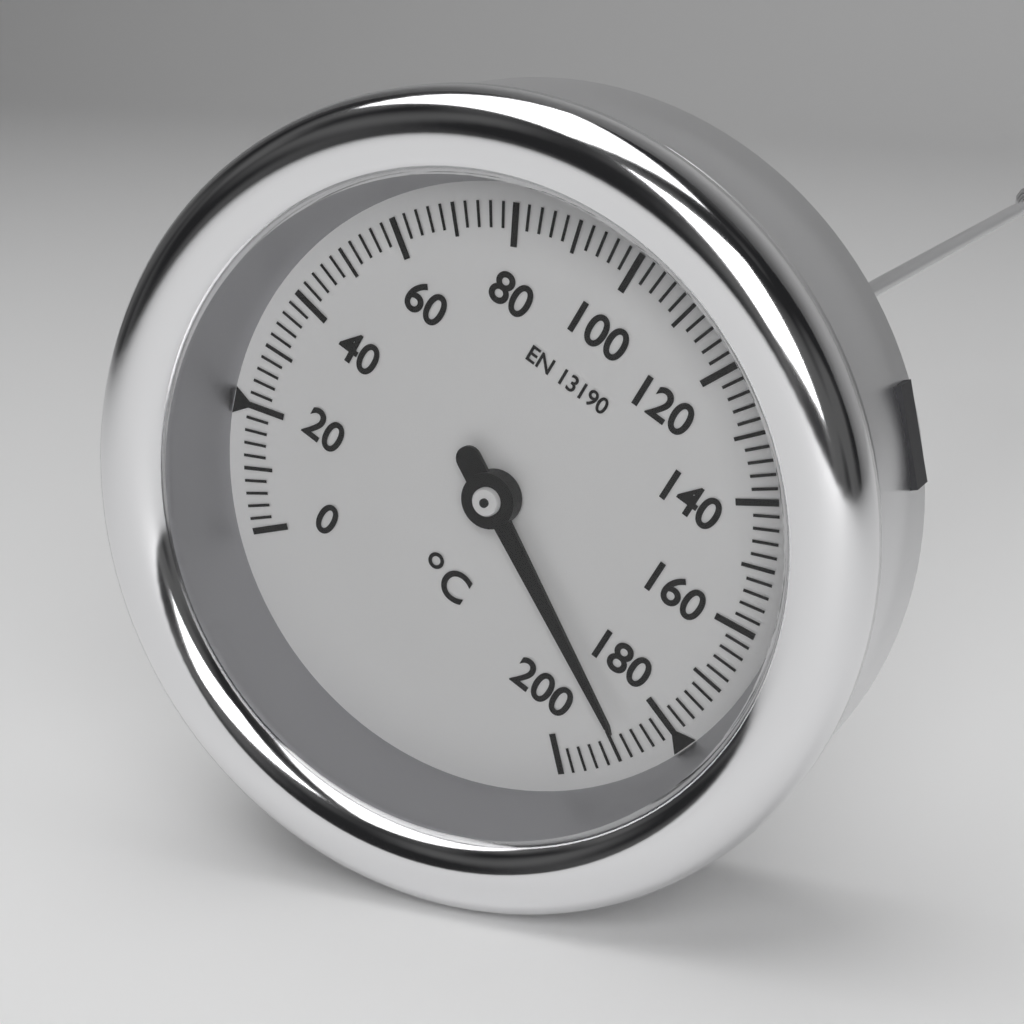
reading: 188 °C
